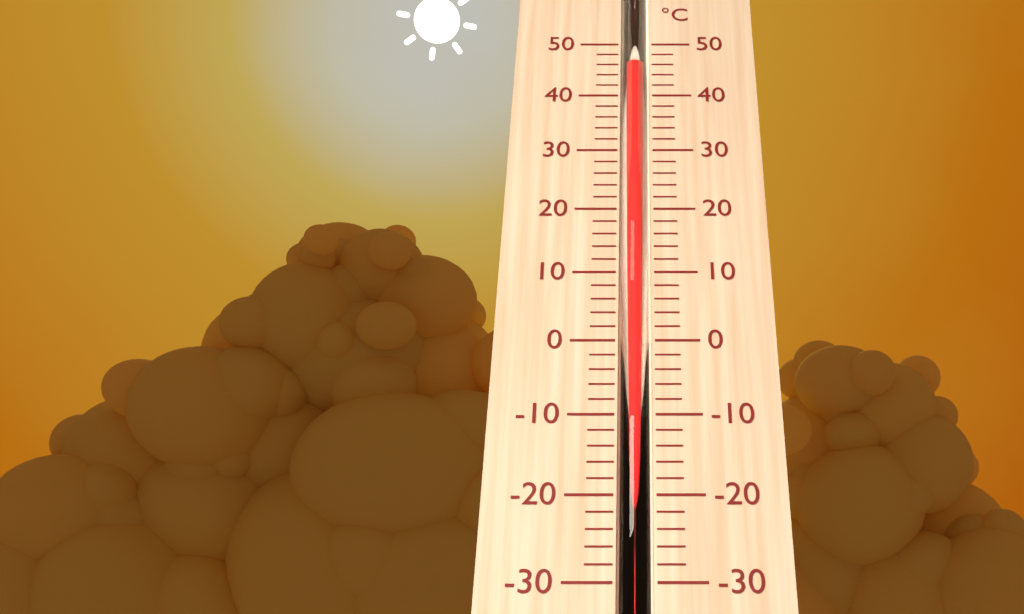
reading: 46 °C
